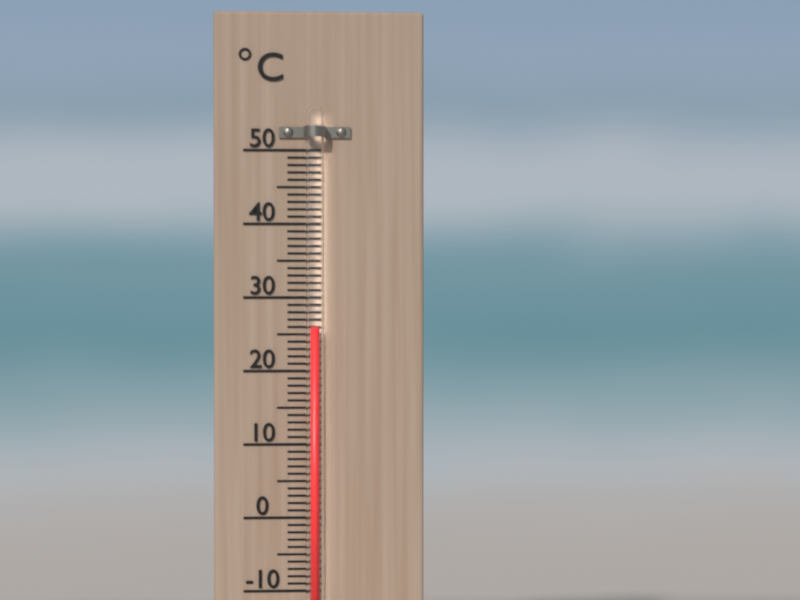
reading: 26 °C
